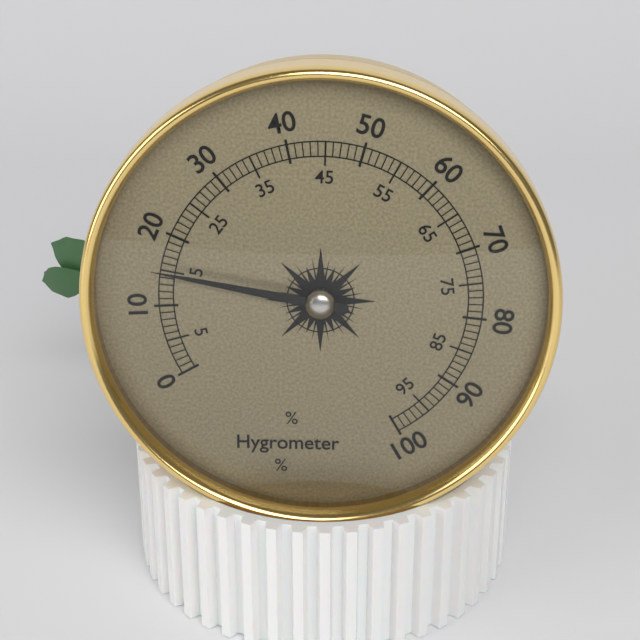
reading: 15 %
